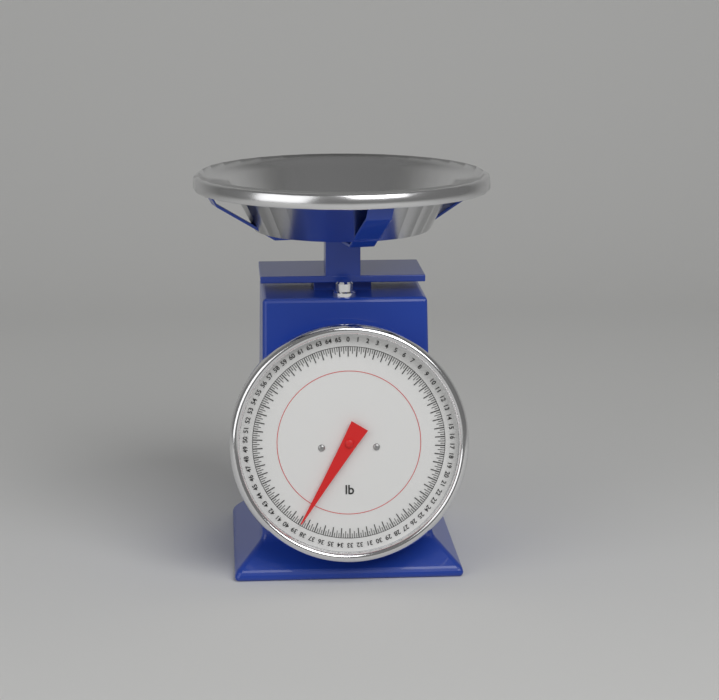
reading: 38.75 lb
